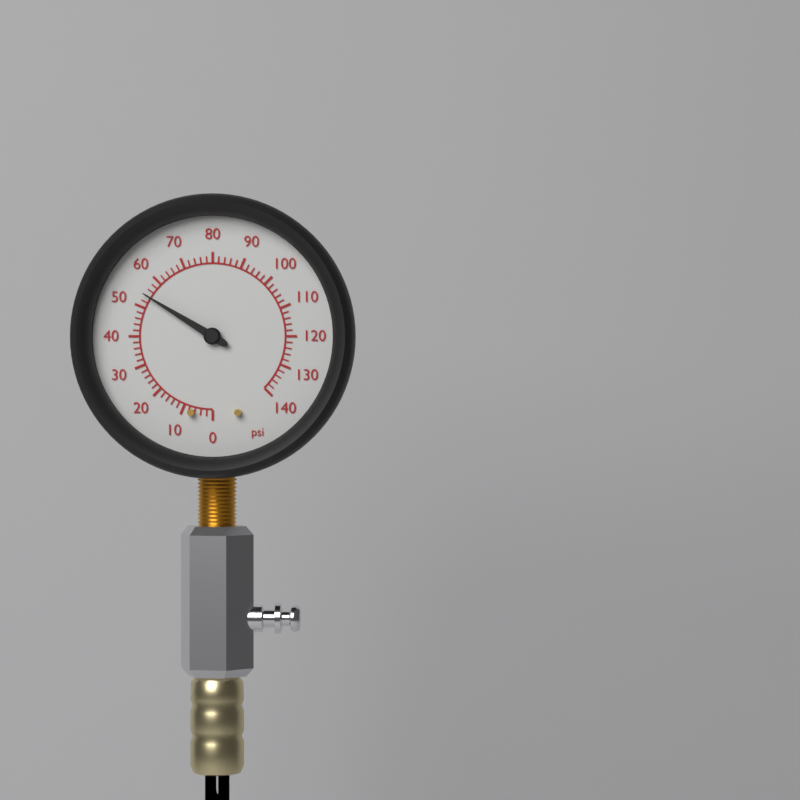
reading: 54 psi
